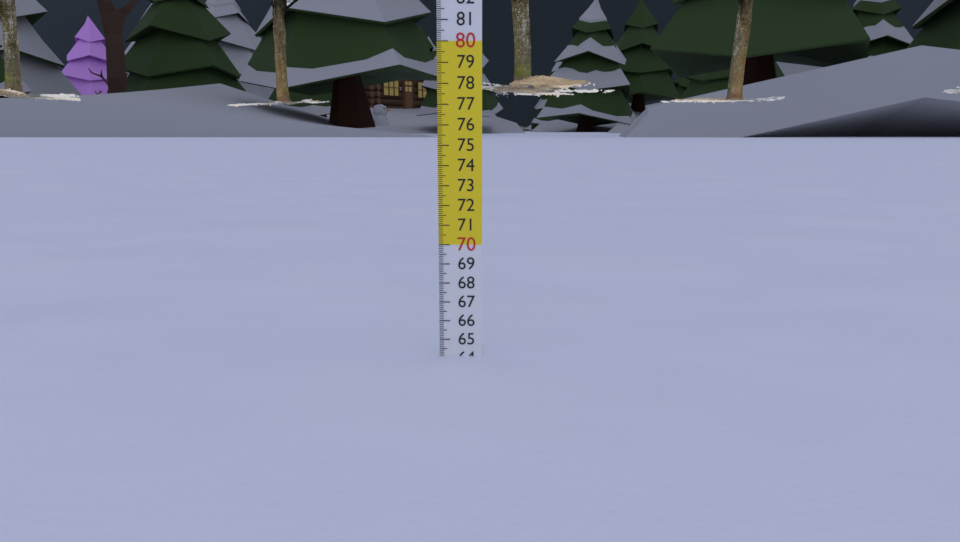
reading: 64.1 cm
